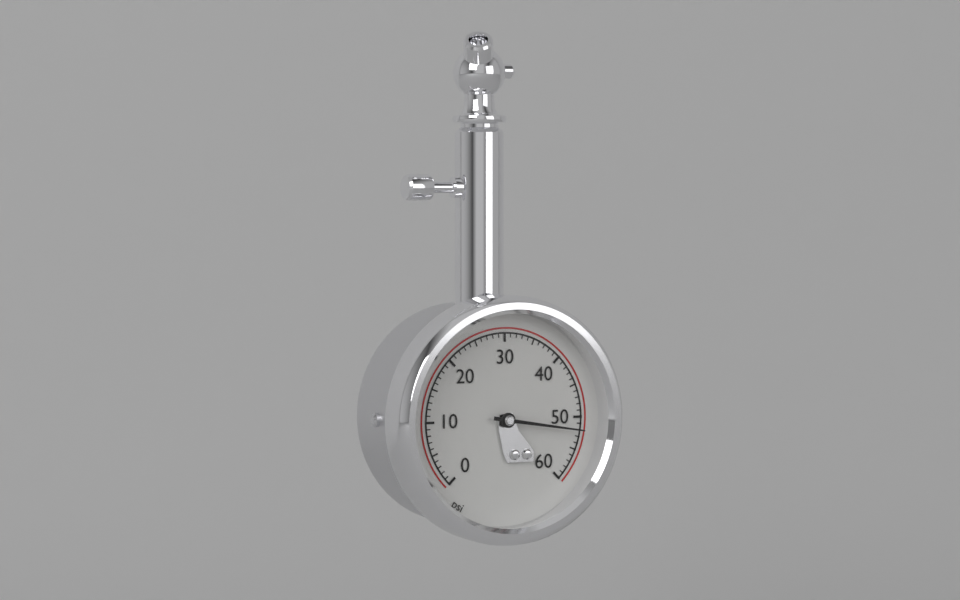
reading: 52 psi
